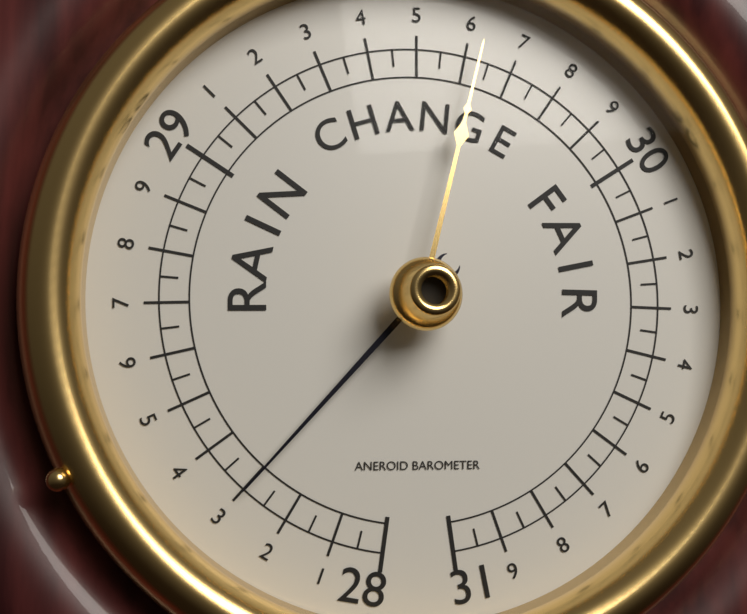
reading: 28.30 (no unit)
